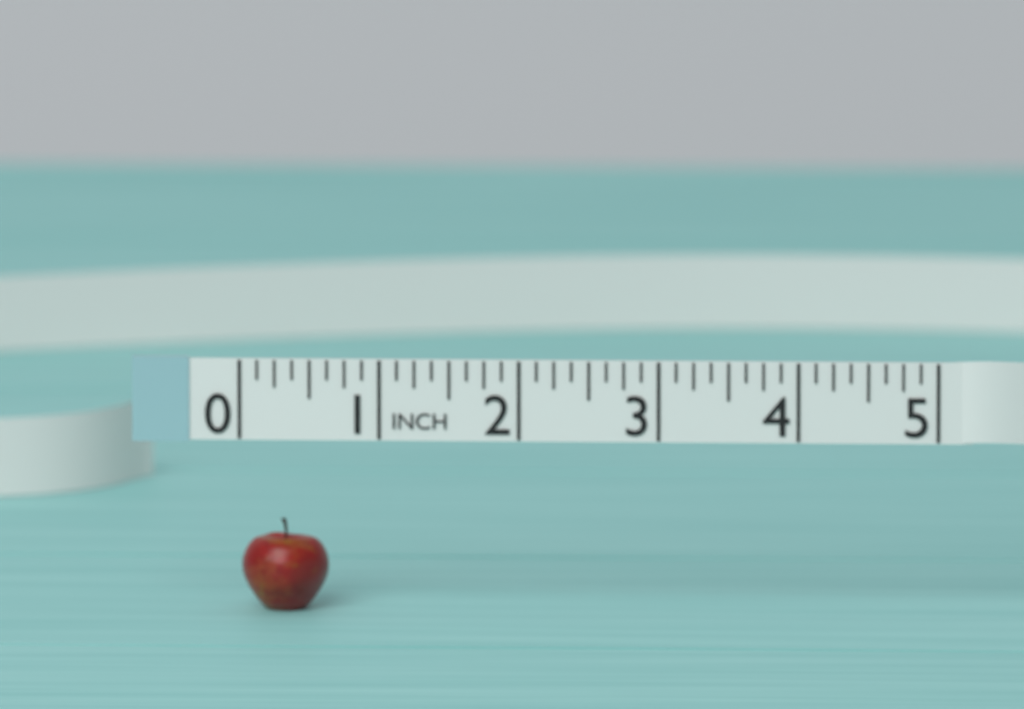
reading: 0.625 in
